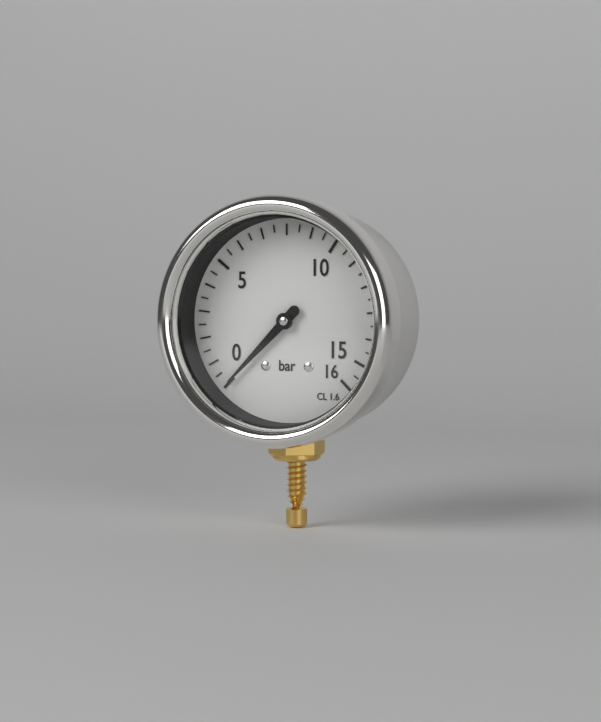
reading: 0.0 bar
